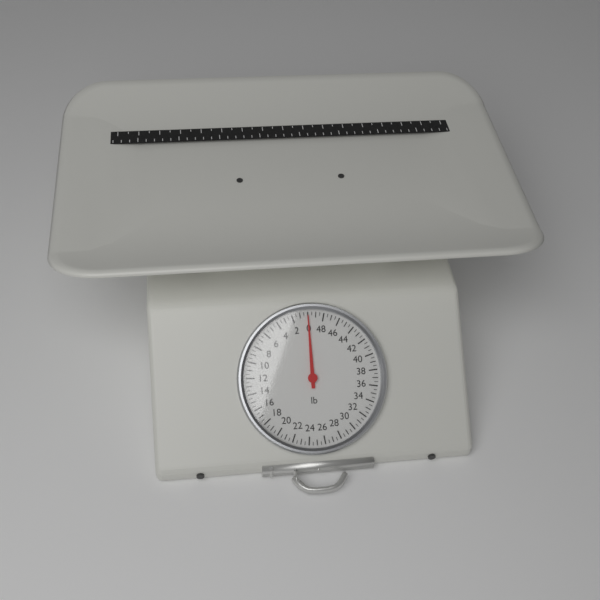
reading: 0.0 lb
